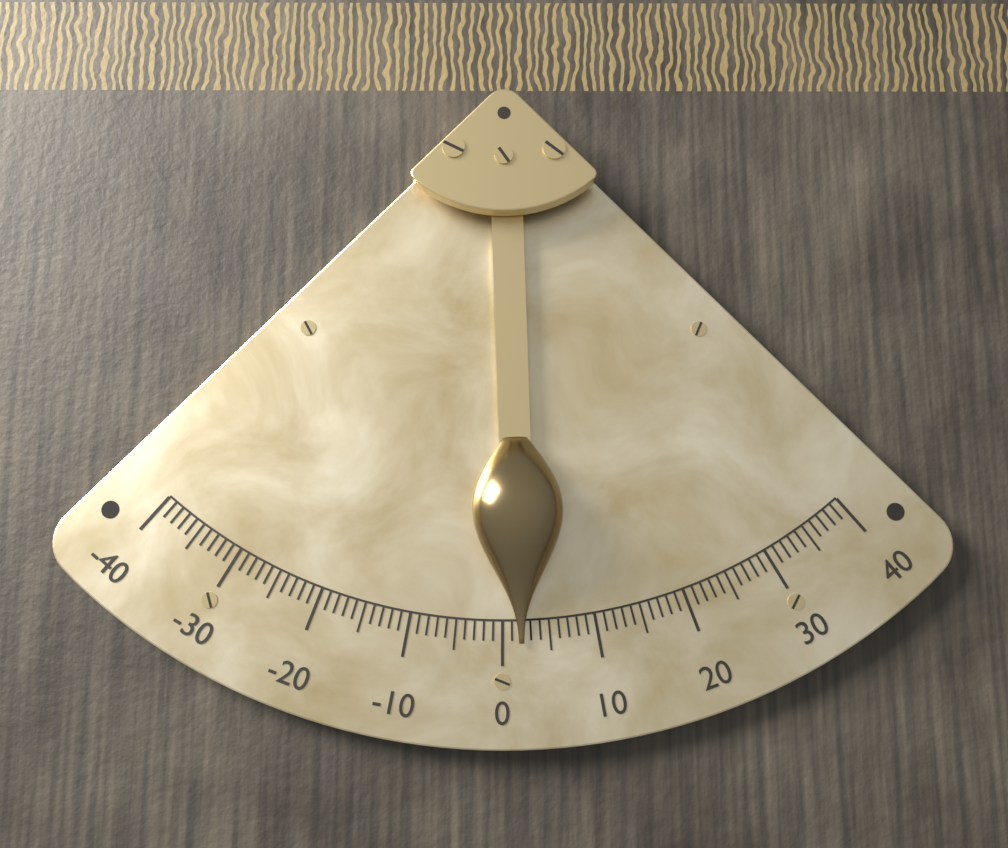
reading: 2 (no unit)
